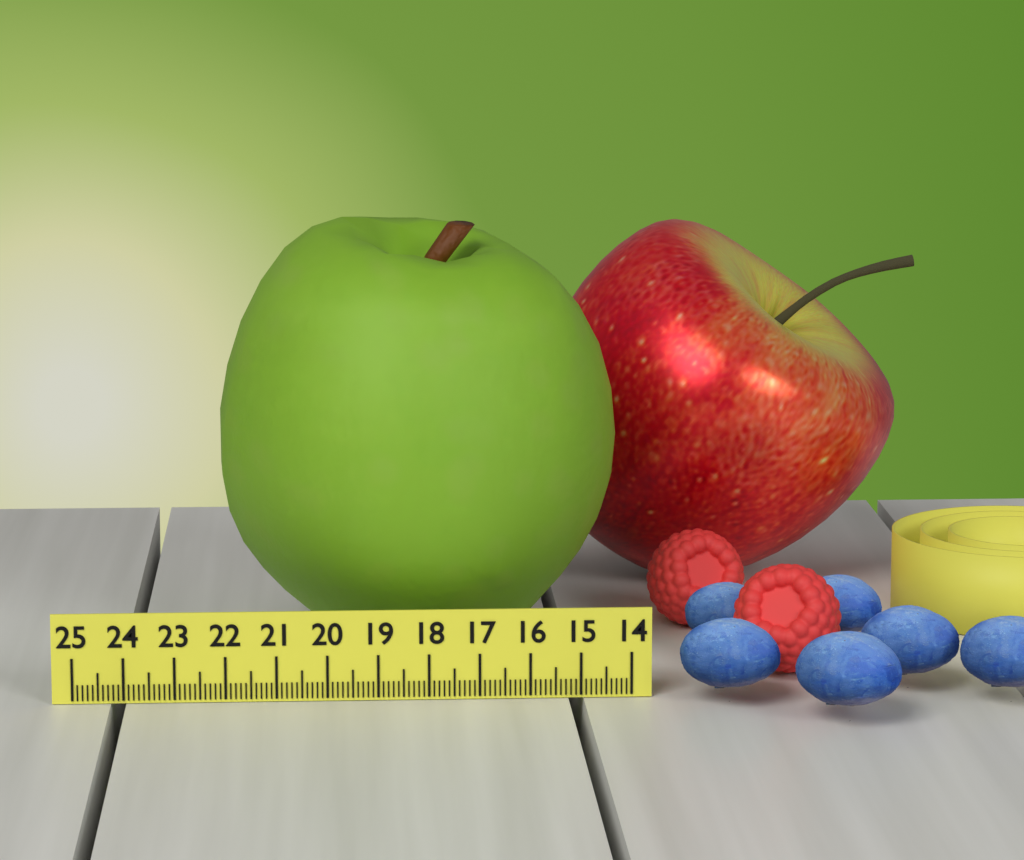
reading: 22.2 (no unit)
